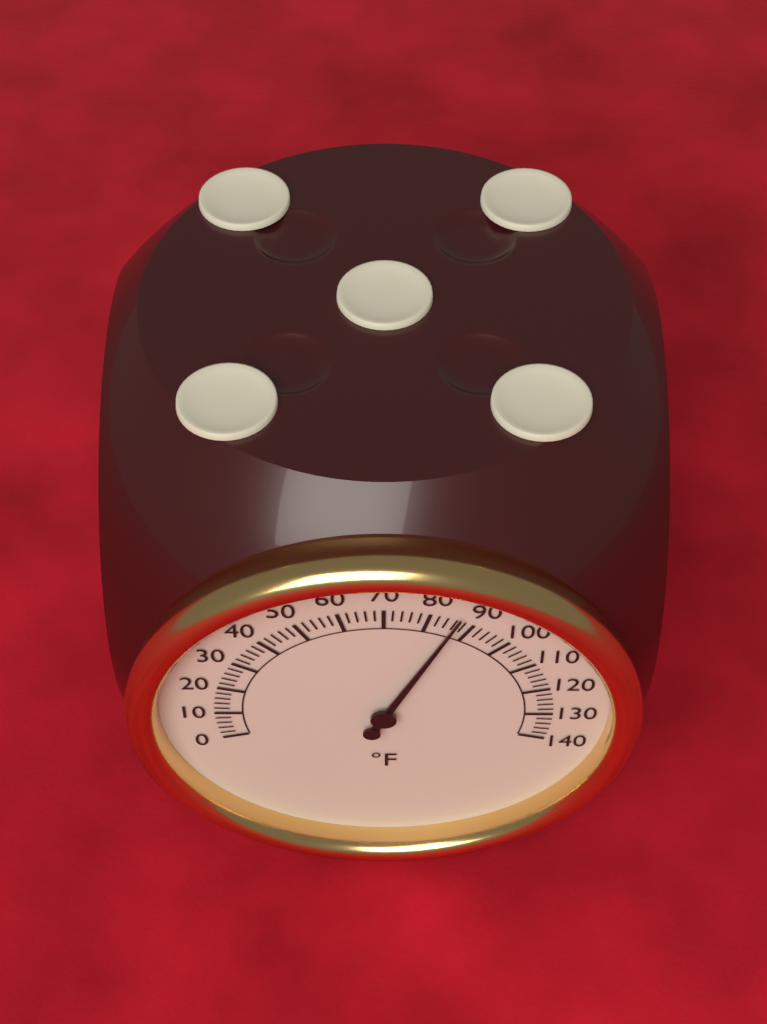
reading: 86 °F
